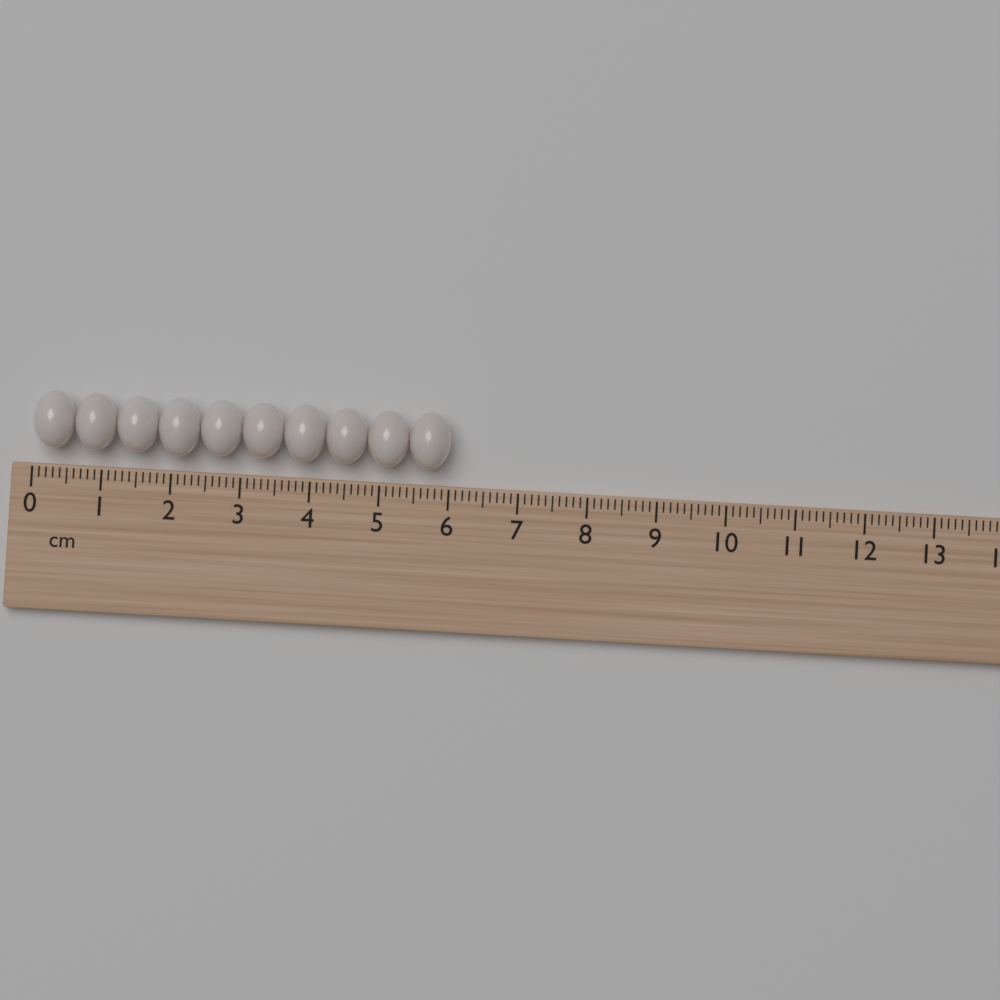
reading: 6.0 cm
